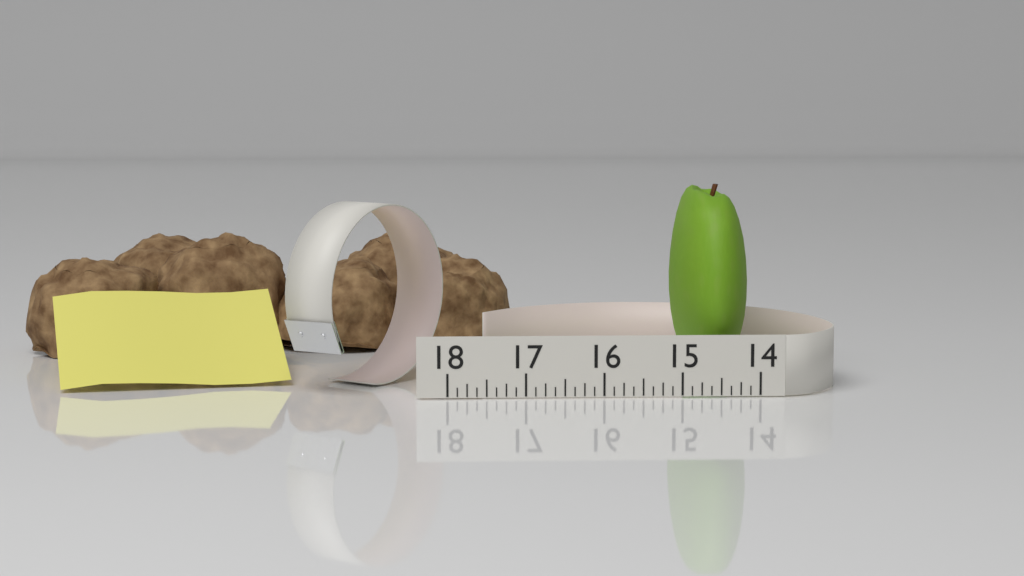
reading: 15.000 (no unit)
